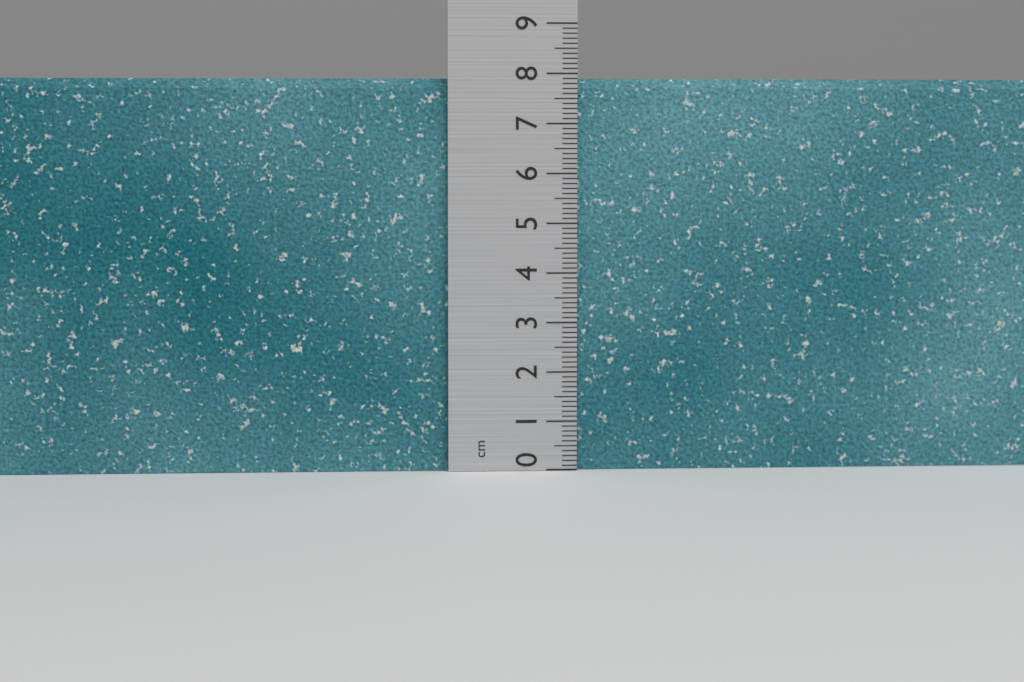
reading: 7.9 cm
